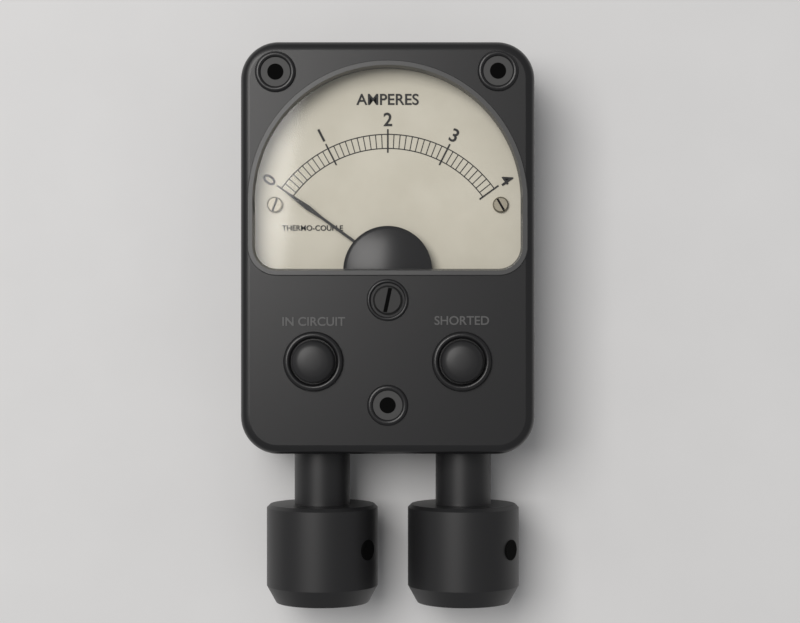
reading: 0.0 A
